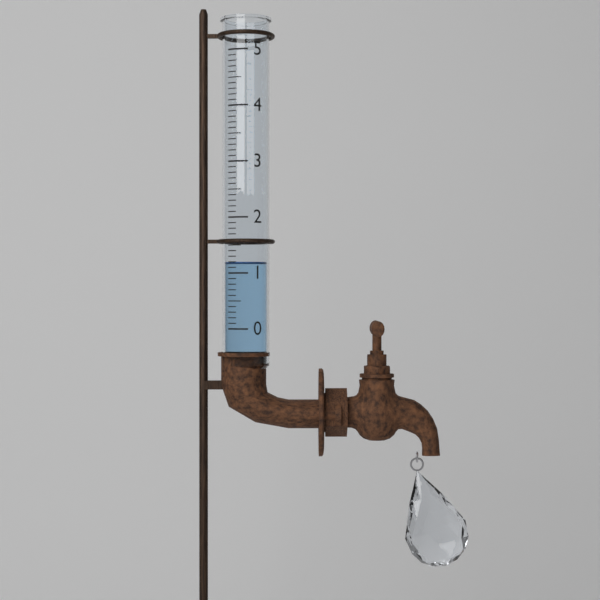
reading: 1.2 (no unit)
